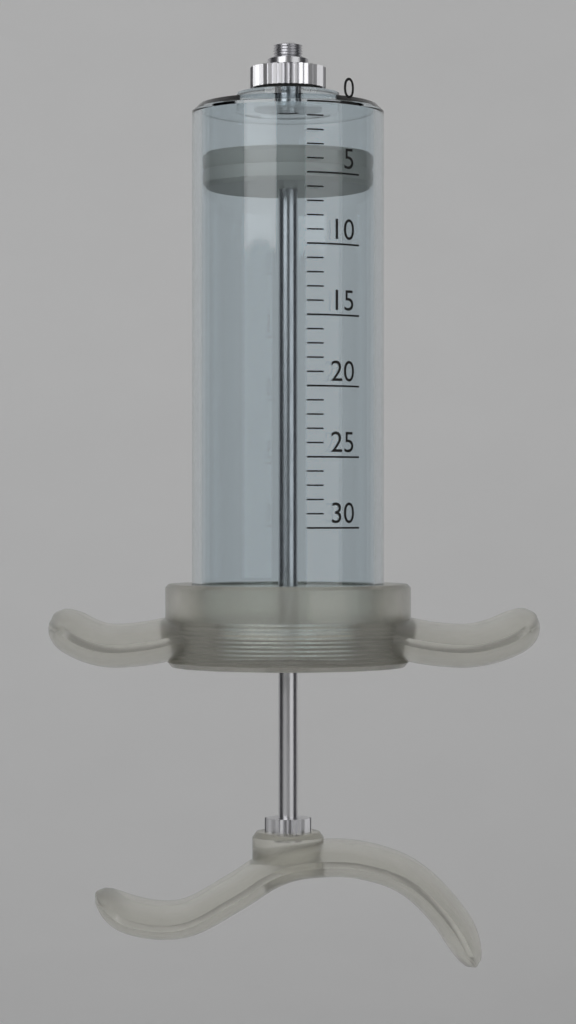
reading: 3 (no unit)
